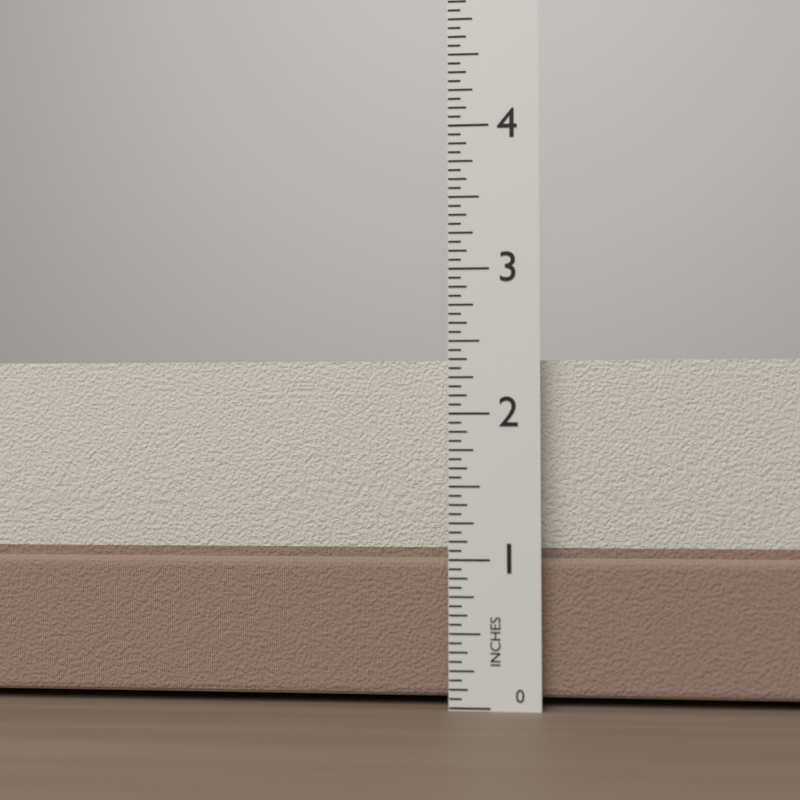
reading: 2.3750 in
